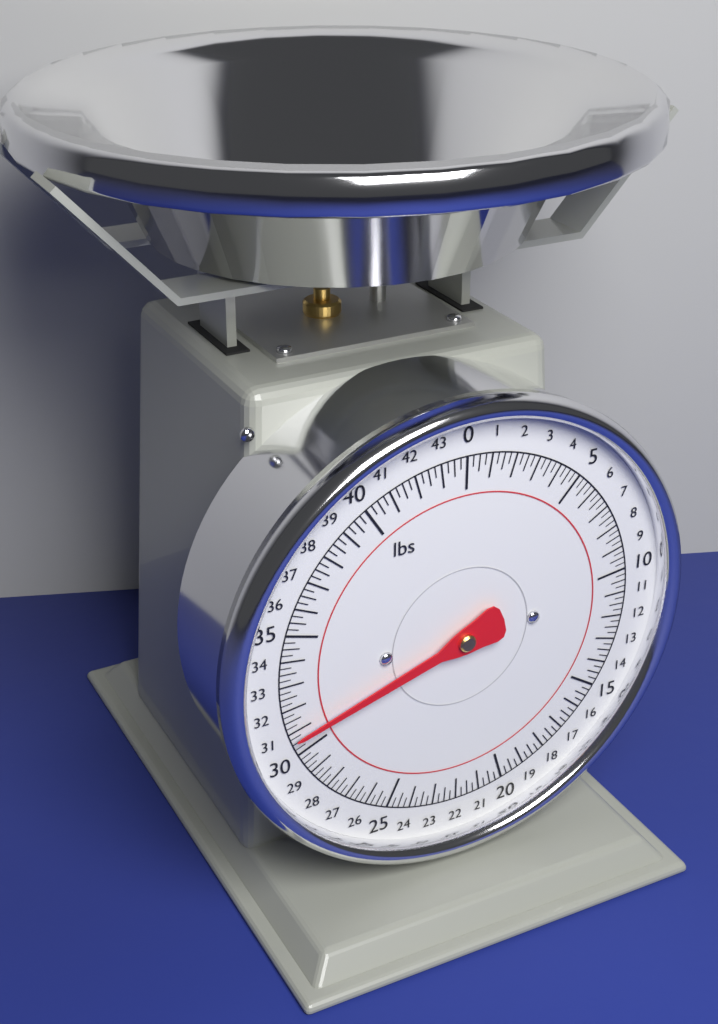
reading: 30.75 lbs
